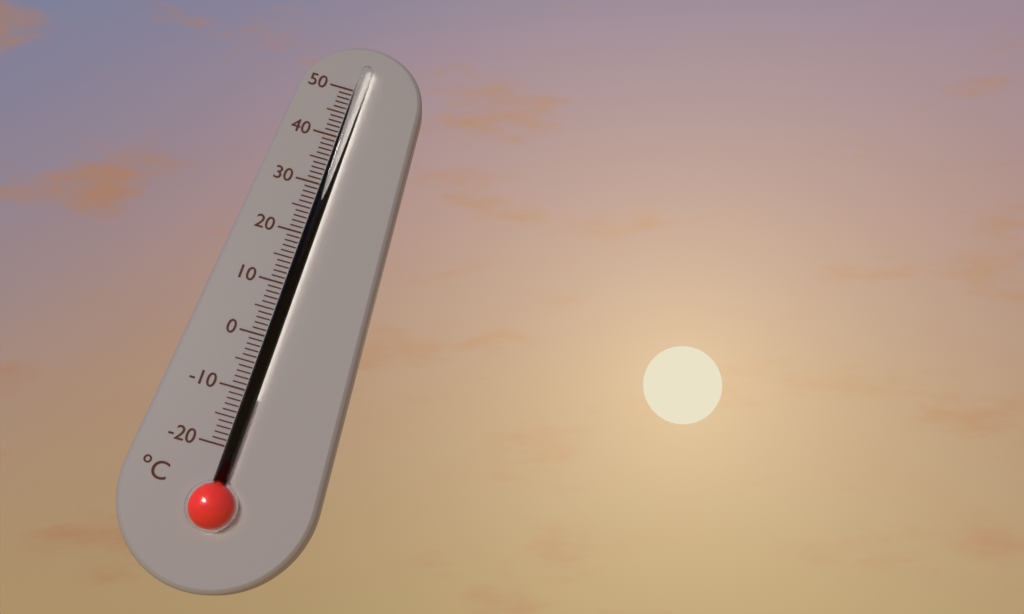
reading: -11 °C
